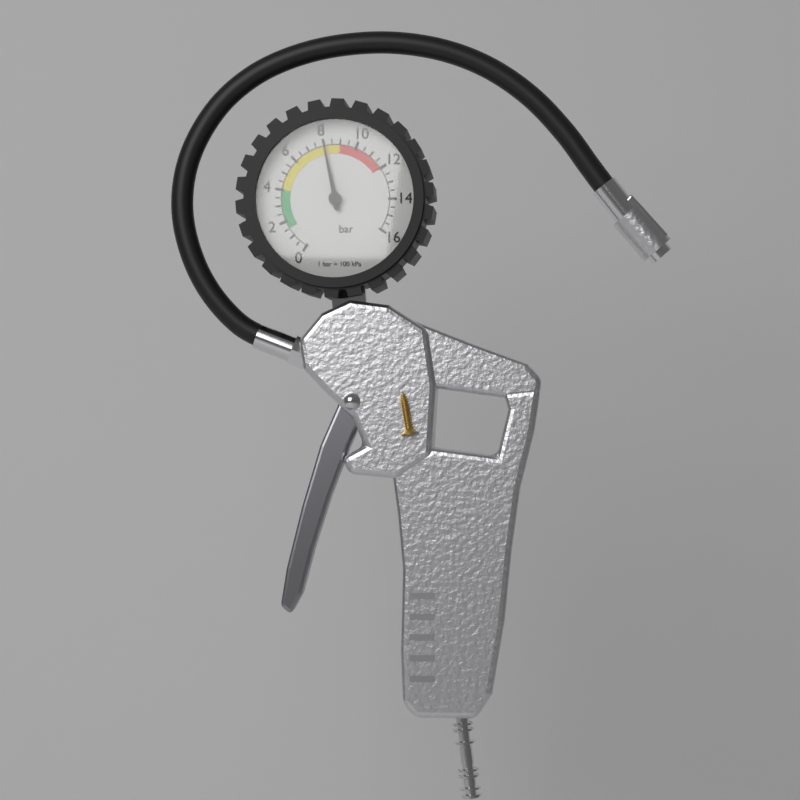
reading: 8.0 bar
